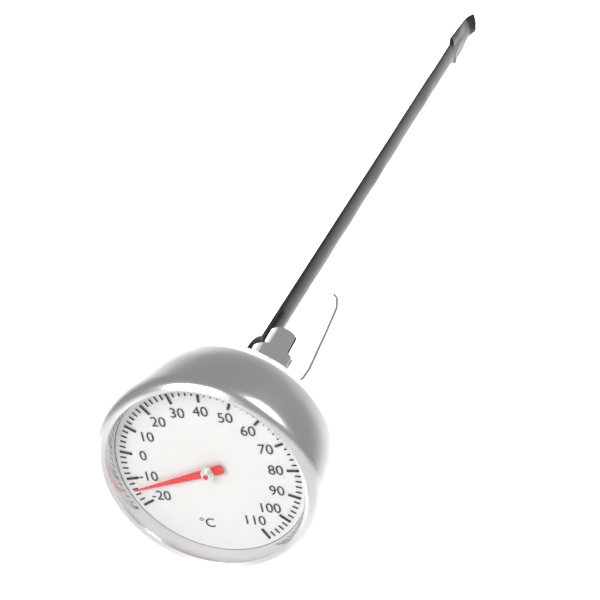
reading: -14 °C
